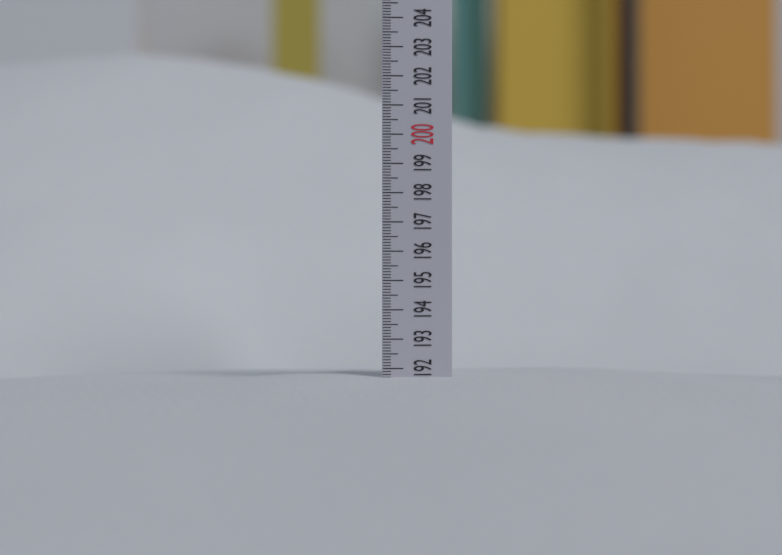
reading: 191.7 (no unit)
